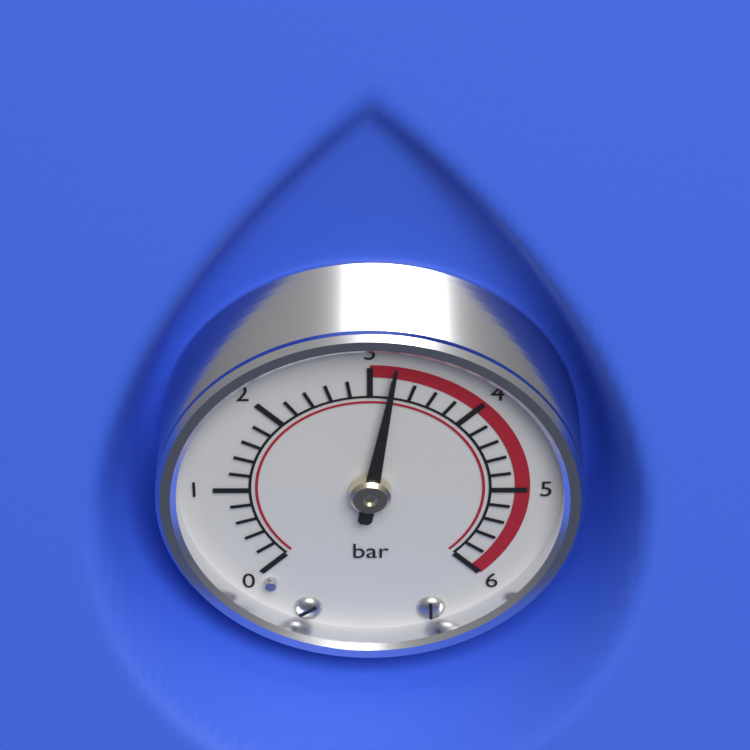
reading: 3.2 bar
